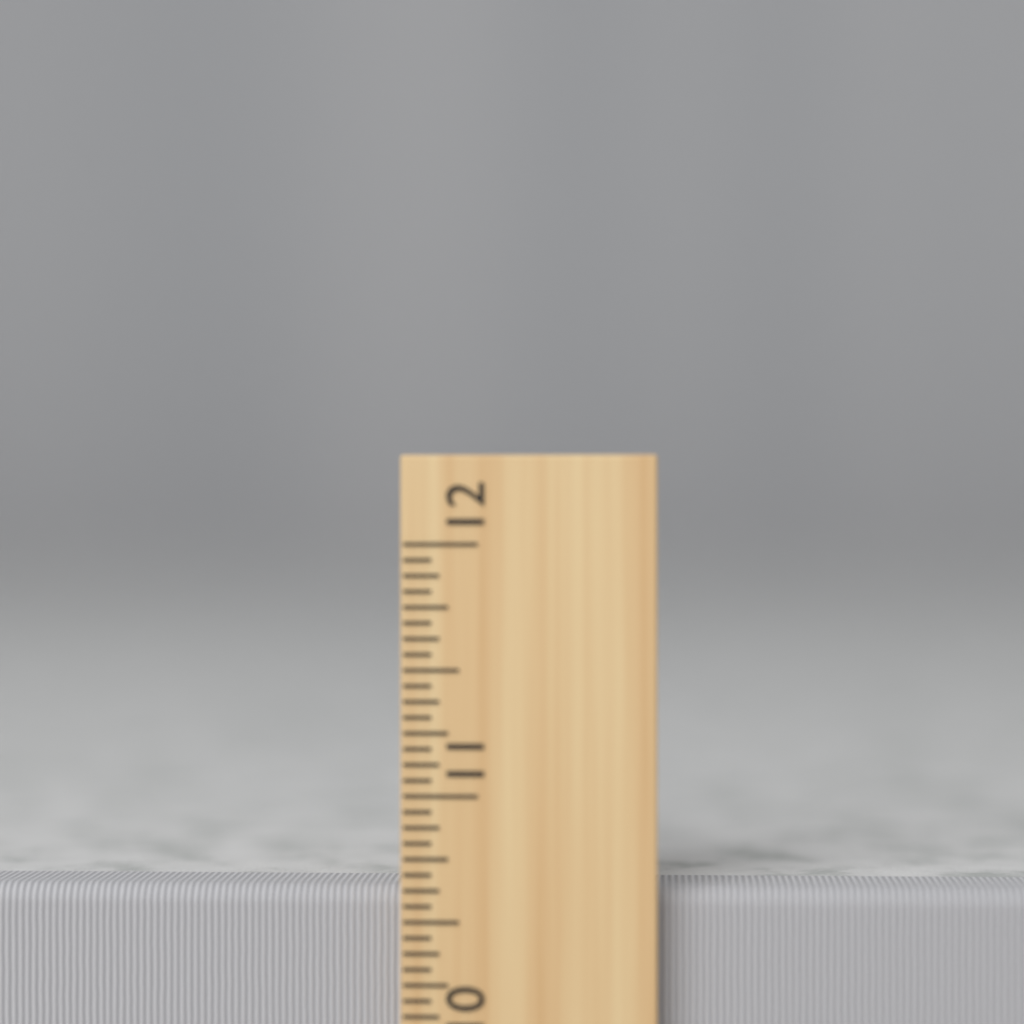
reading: 10.6250 inch
